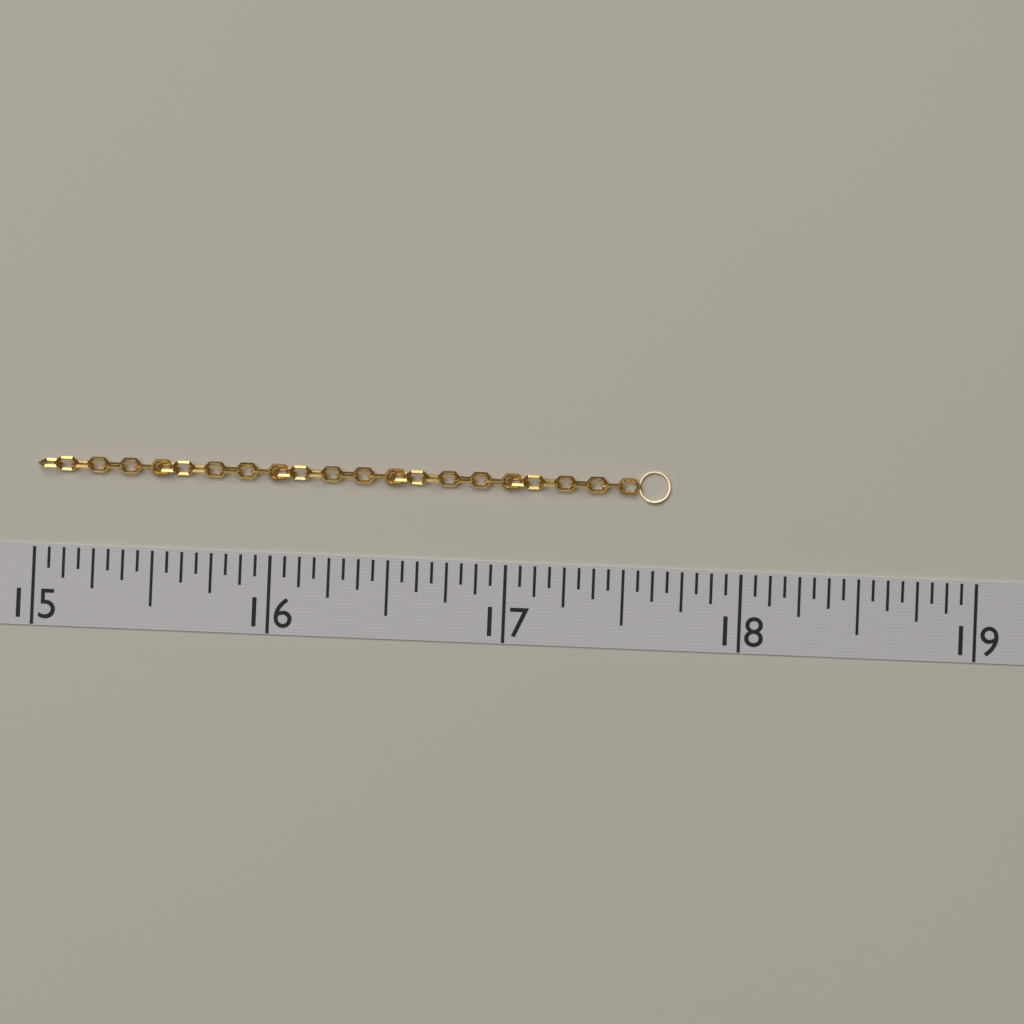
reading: 17.6875 (no unit)
